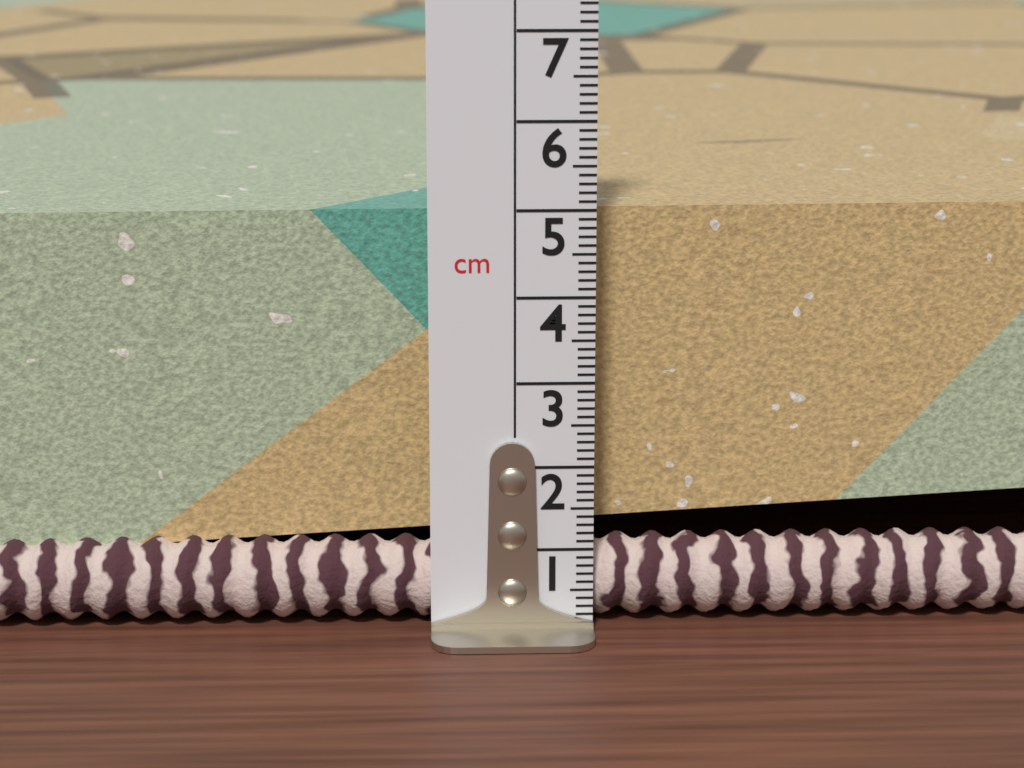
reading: 4.9 cm
